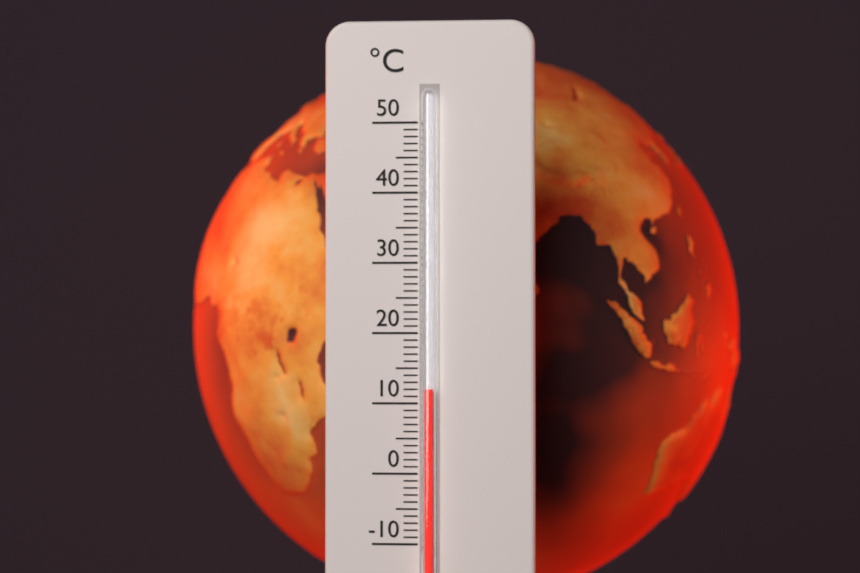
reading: 12 °C
